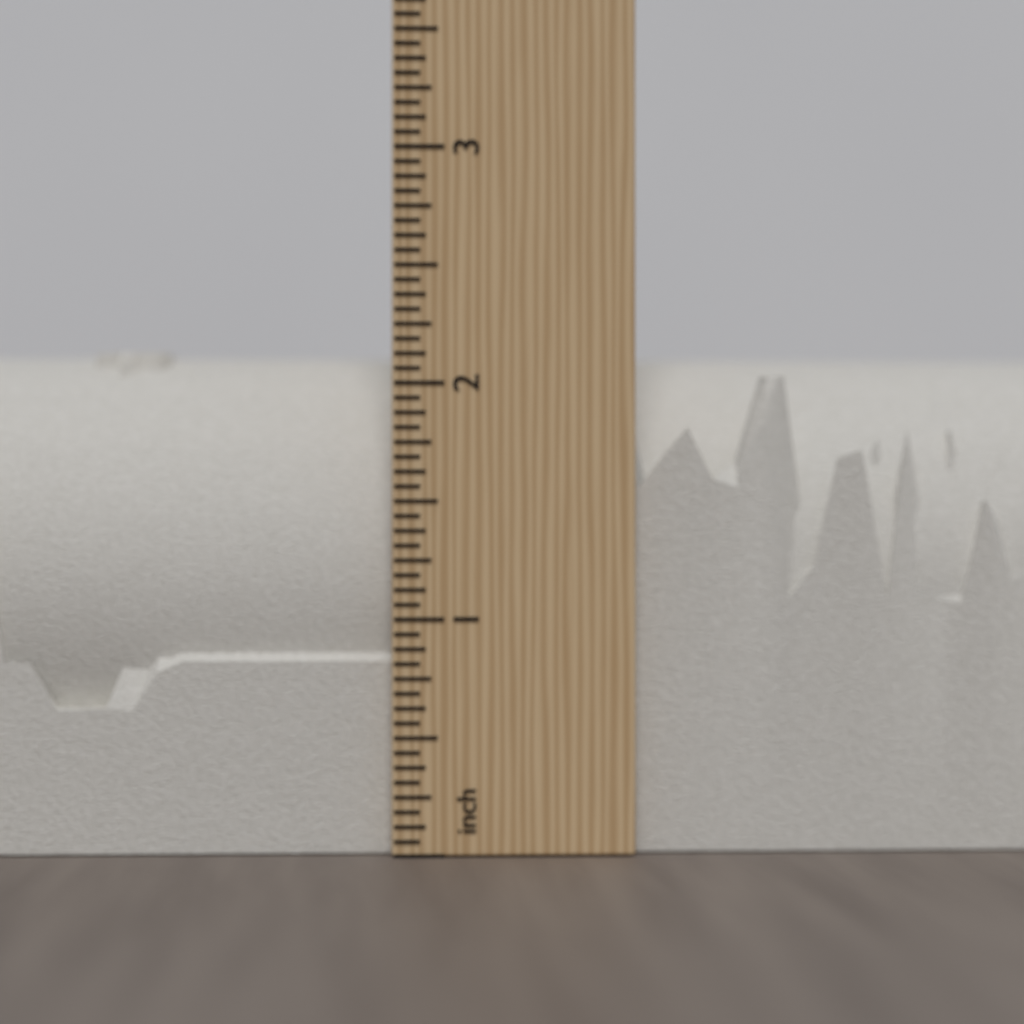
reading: 2.1875 inch
